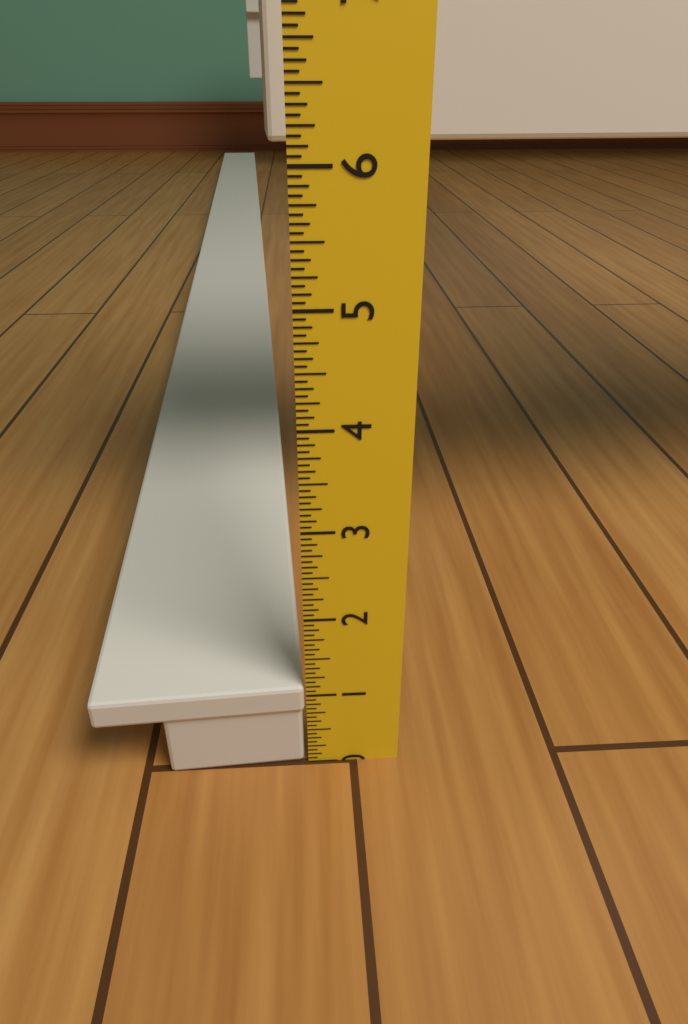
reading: 1.1250 in
